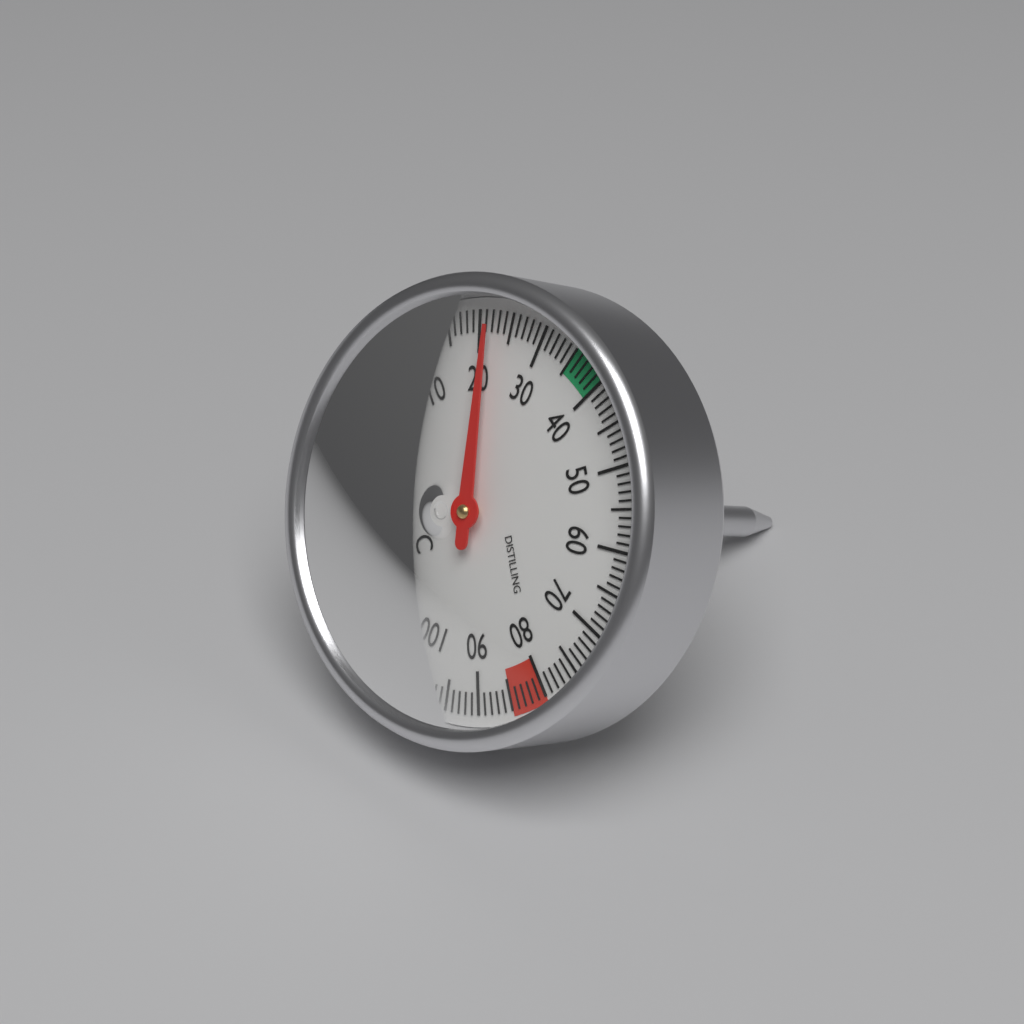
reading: 22 °C
